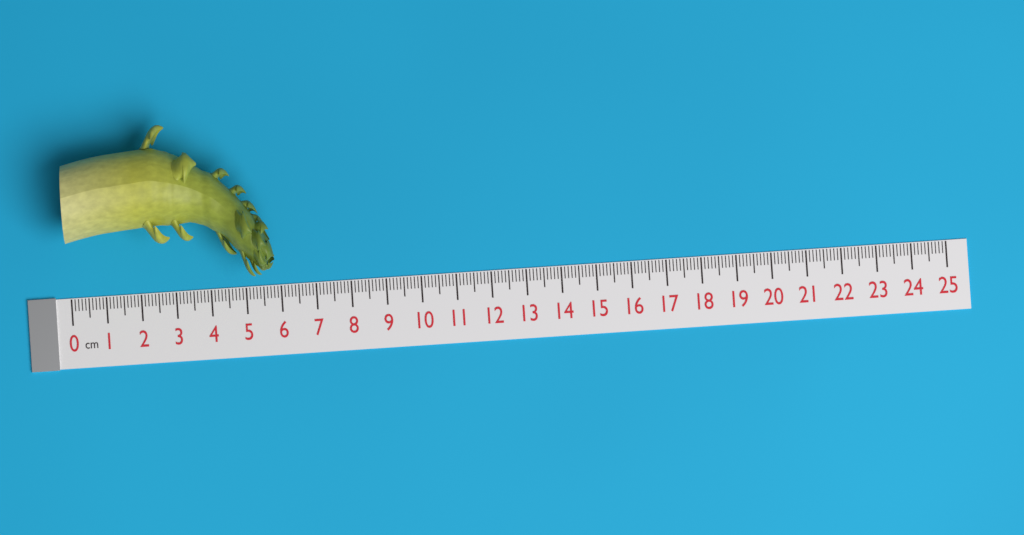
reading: 5.9 cm
